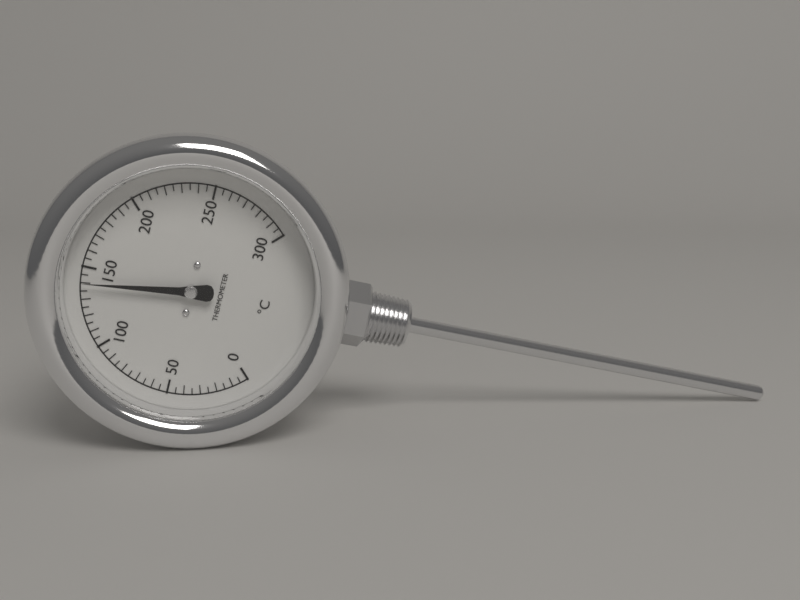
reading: 140 °C
